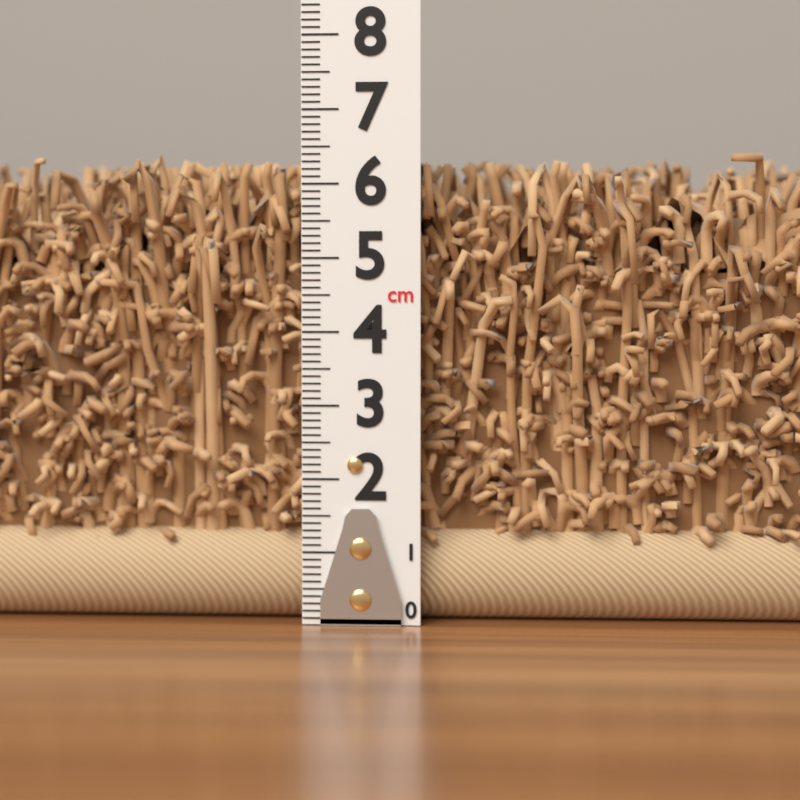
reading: 6.6 cm
